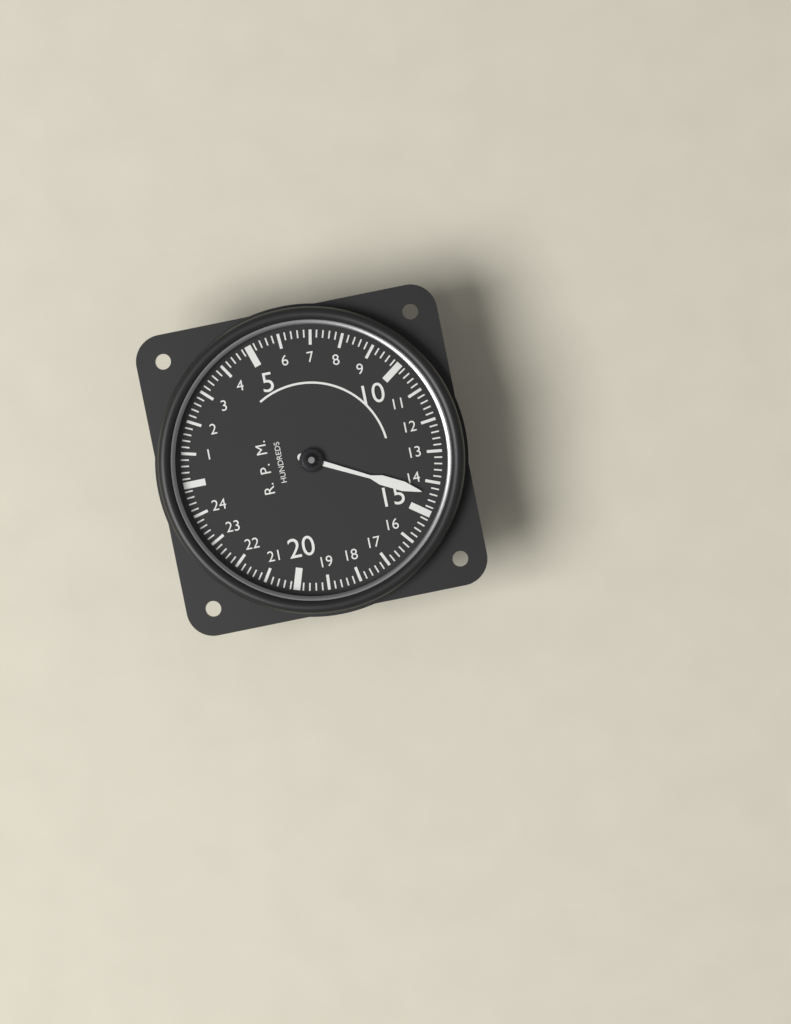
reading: 14.4 RPM x100
